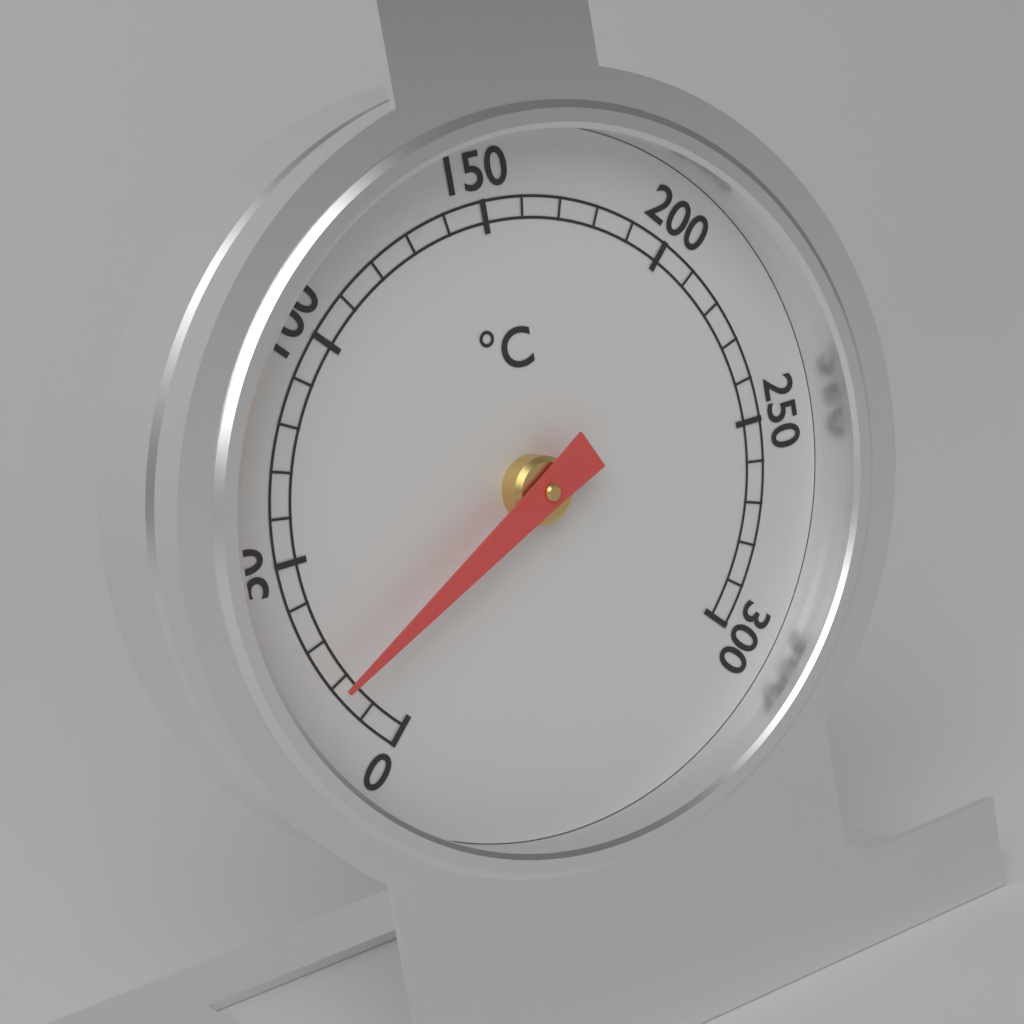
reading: 20 °C
